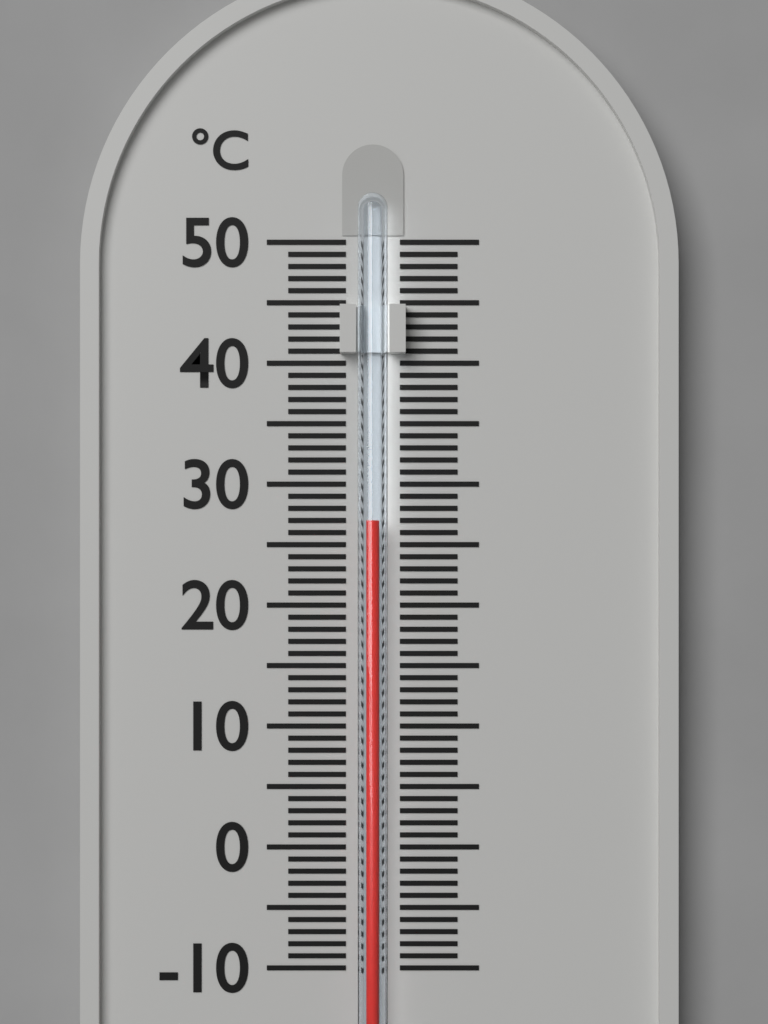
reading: 27 °C
